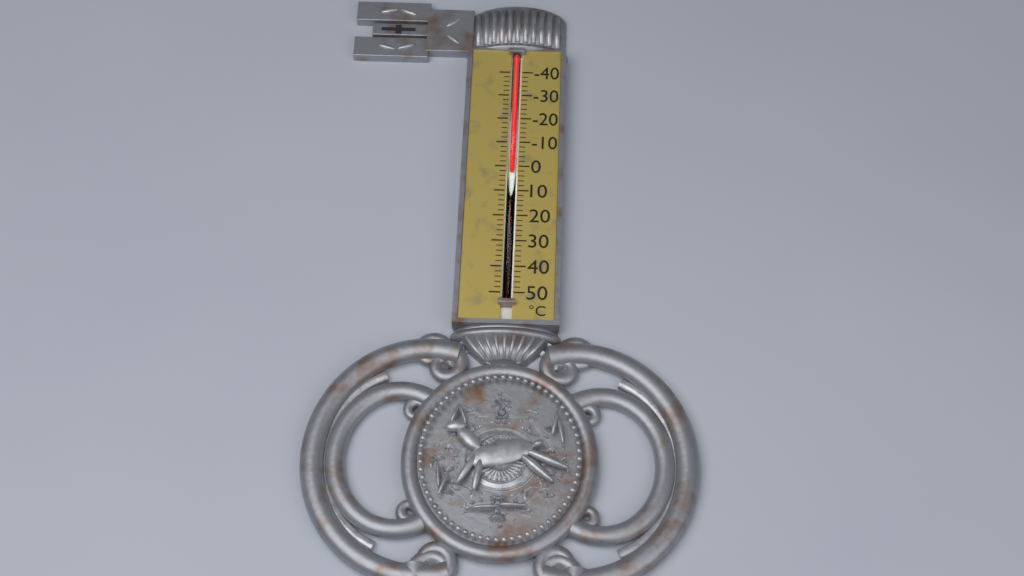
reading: 2 °C
